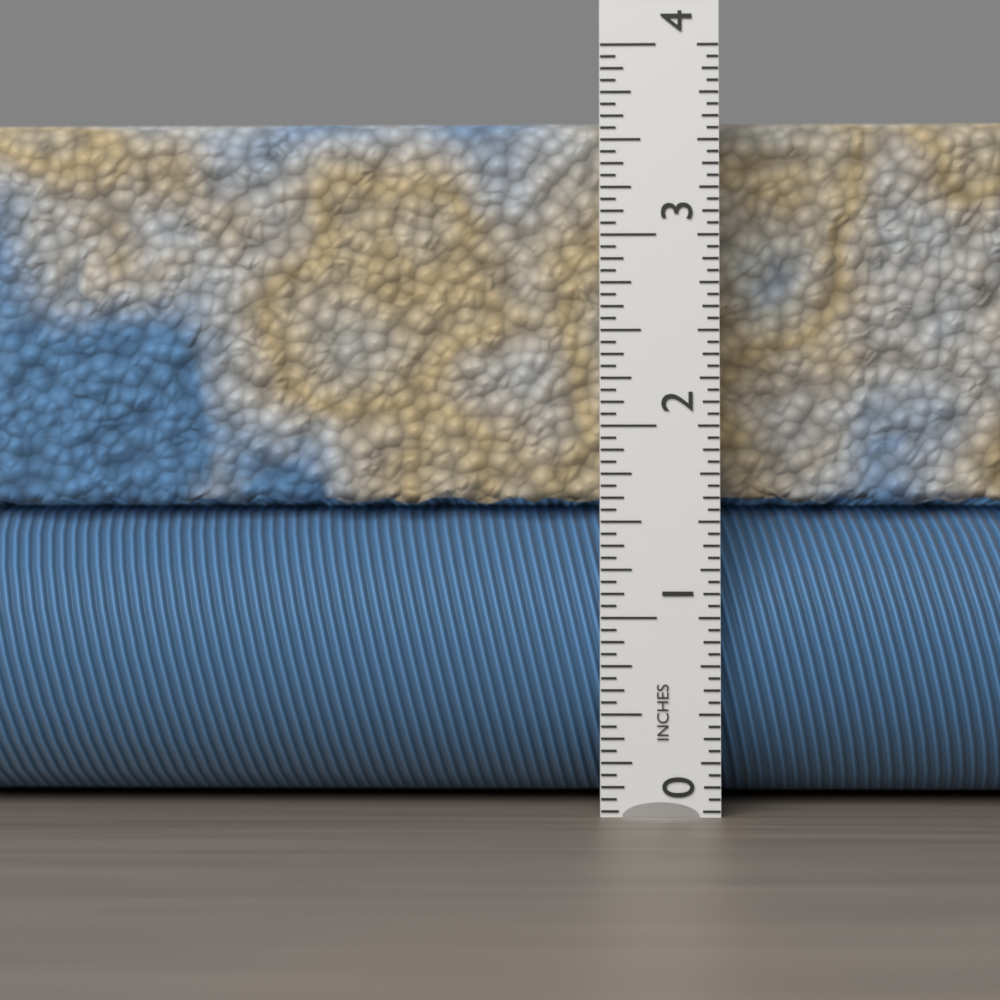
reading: 3.6875 in
